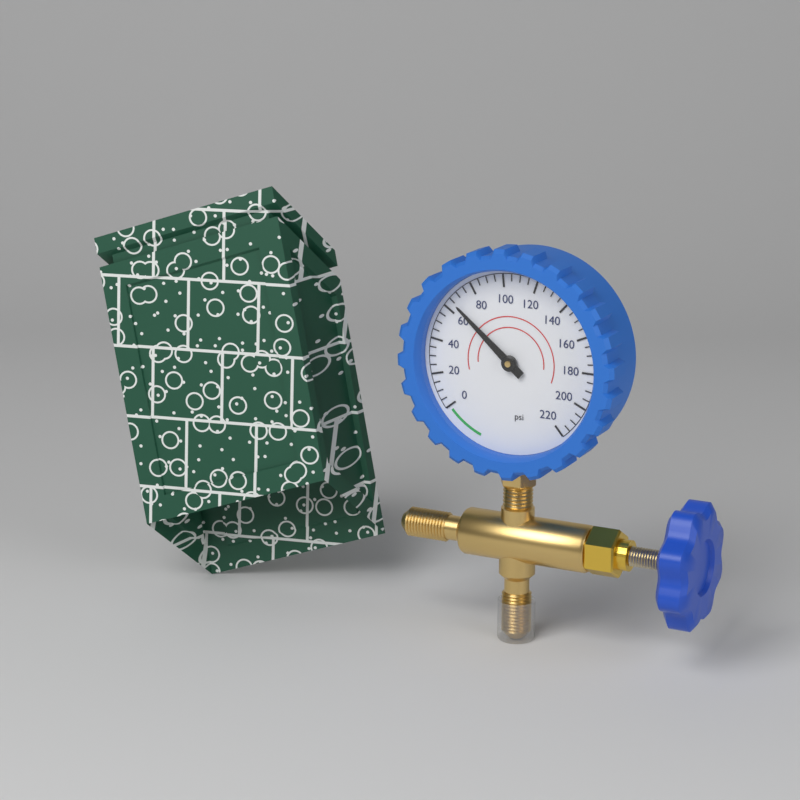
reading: 65 psi
